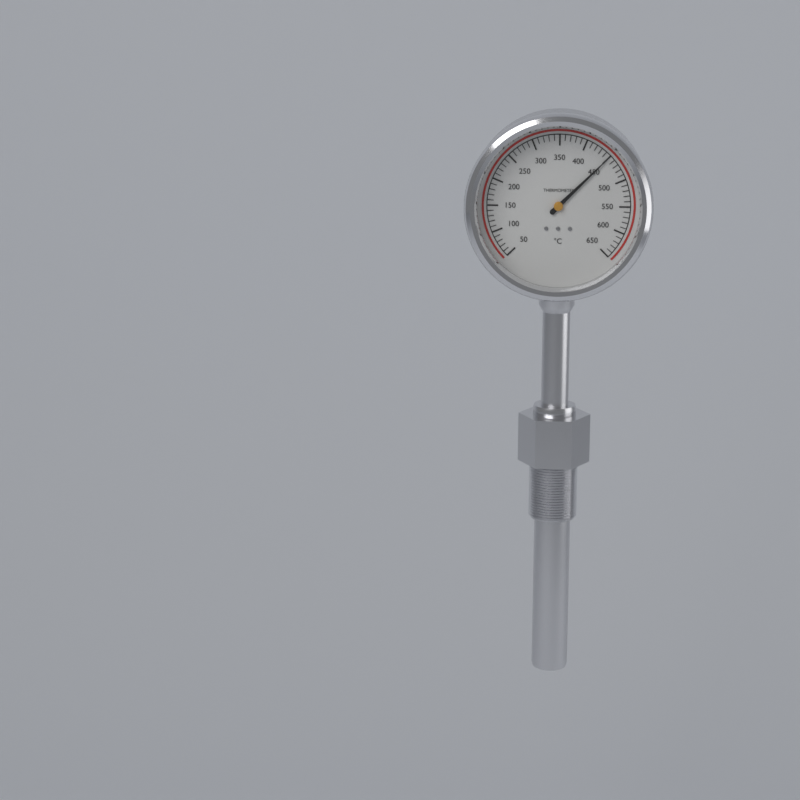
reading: 450 °C
